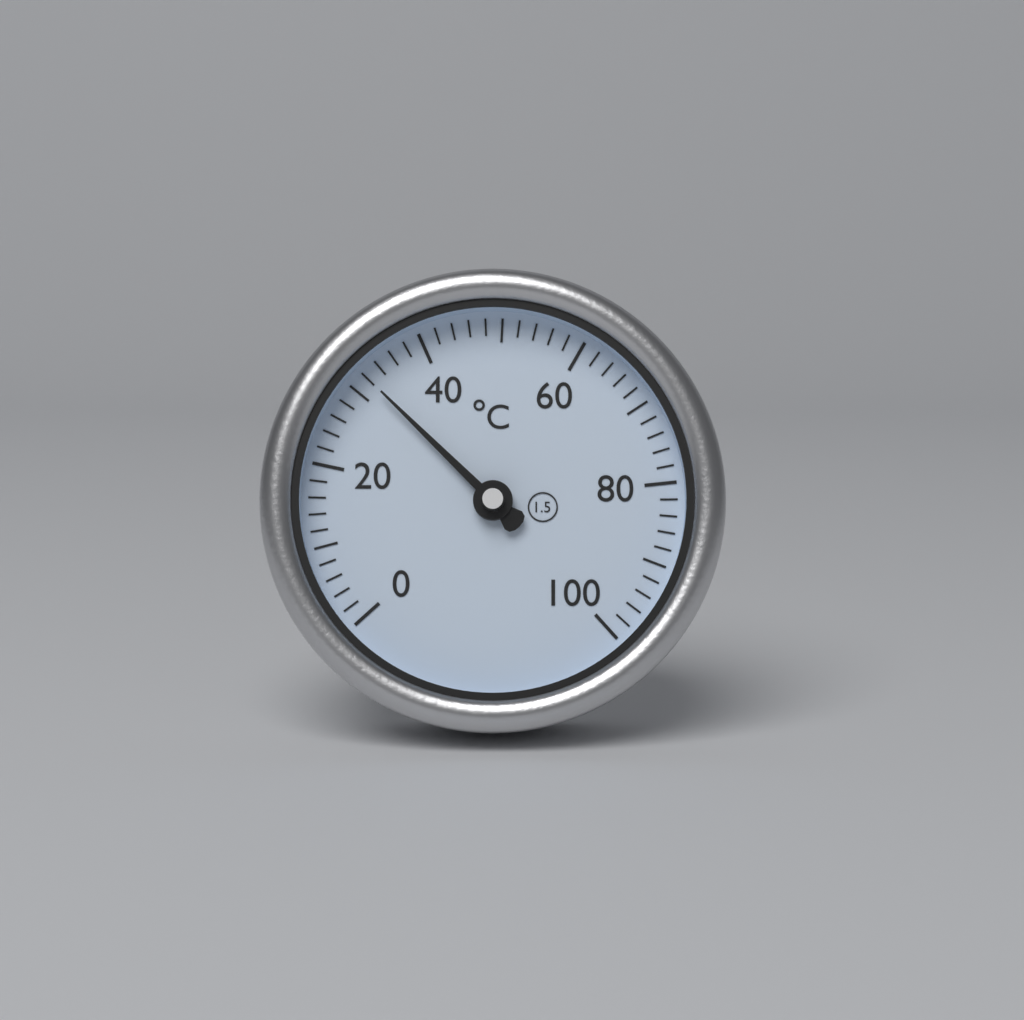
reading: 32 °C
